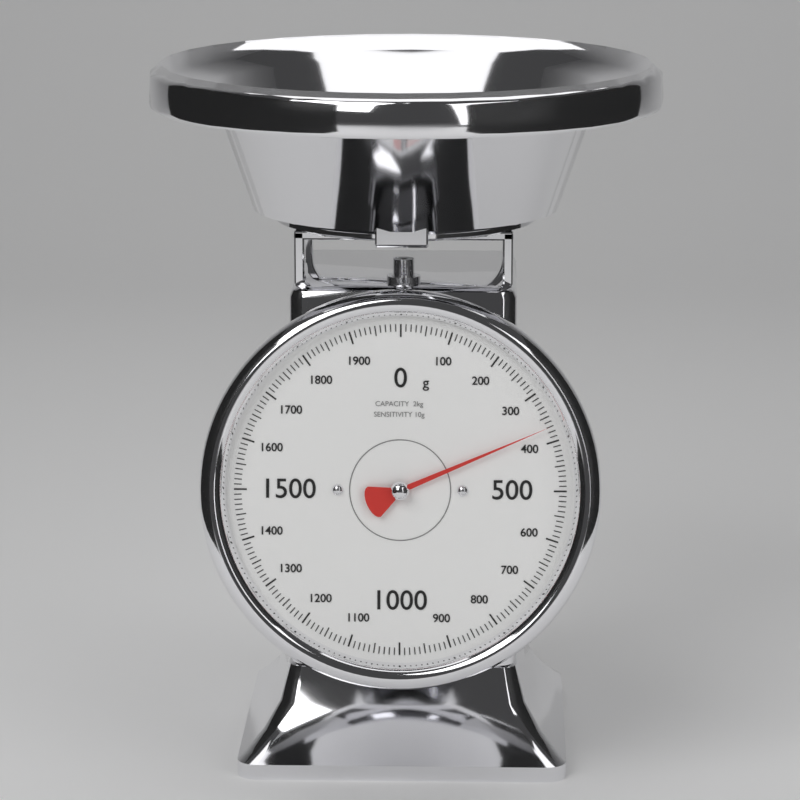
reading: 370 g
